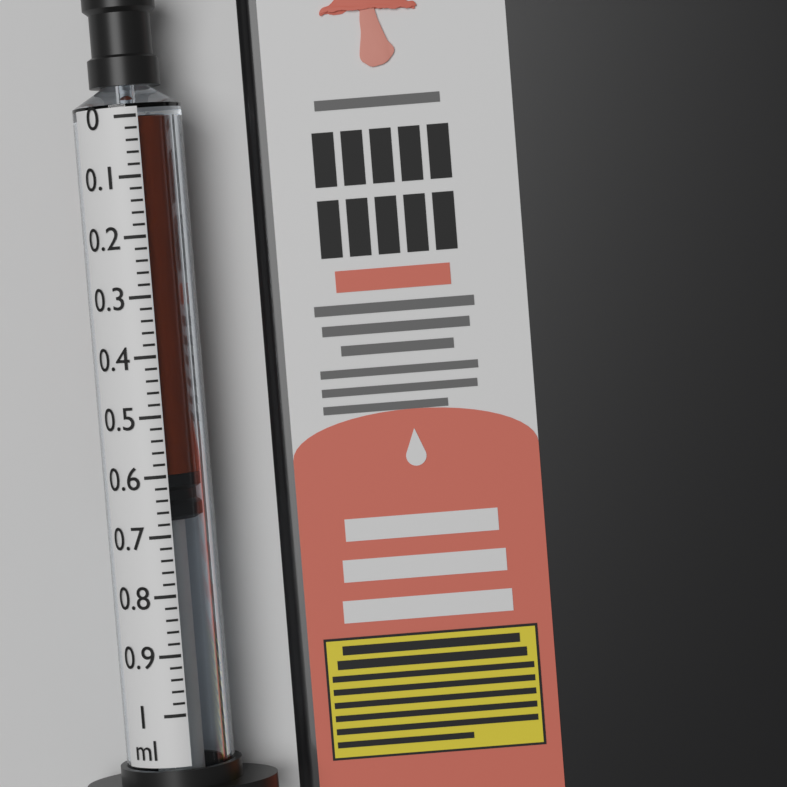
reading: 0.60 ml
